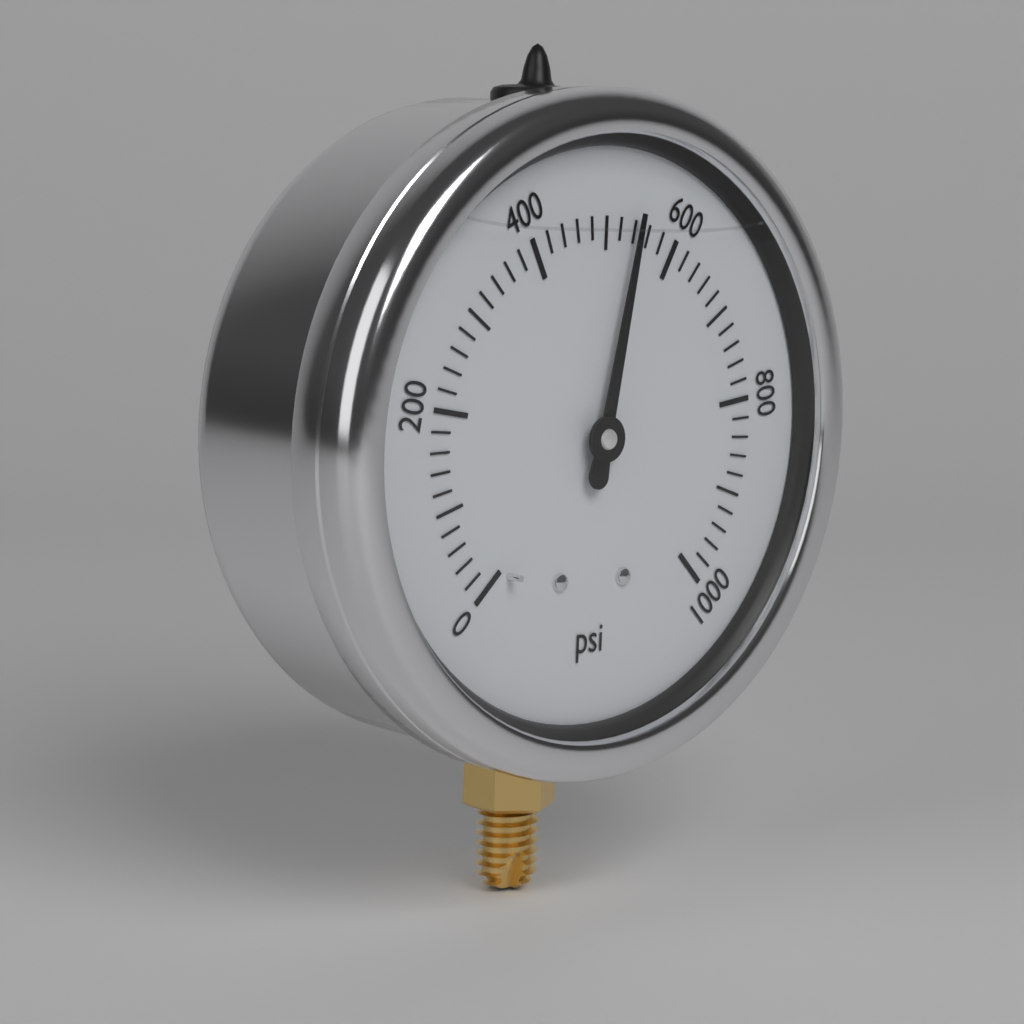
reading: 540 psi
